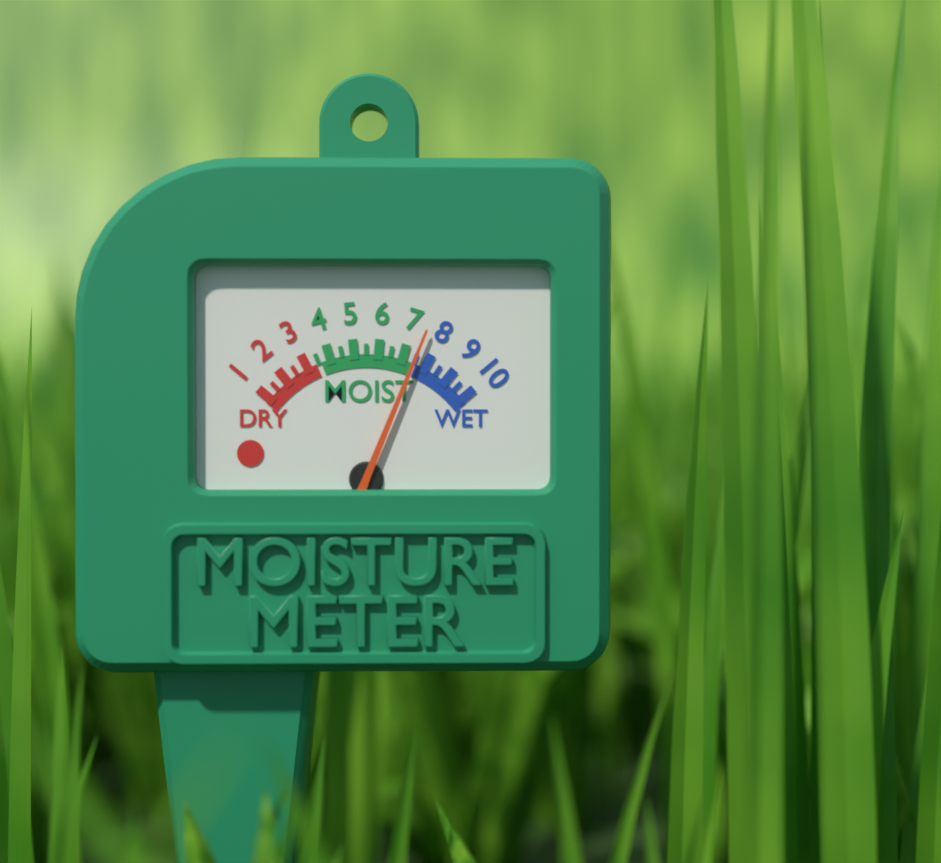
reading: 7.5 (no unit)
